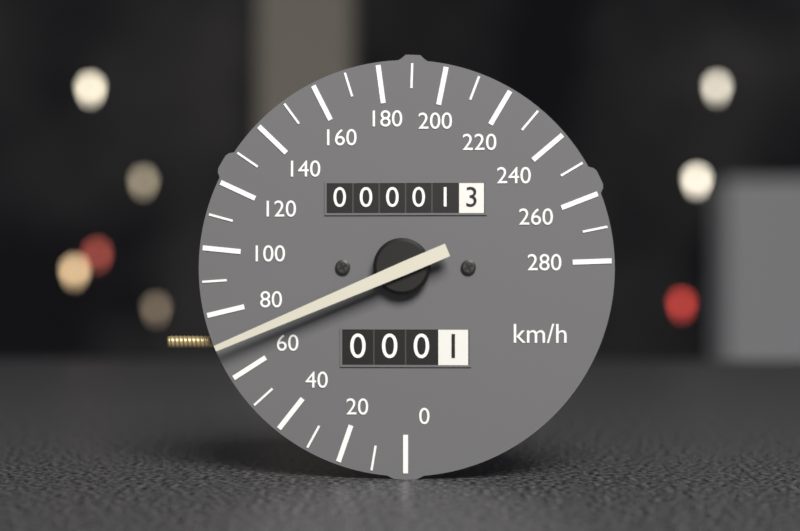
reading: 70 km/h
